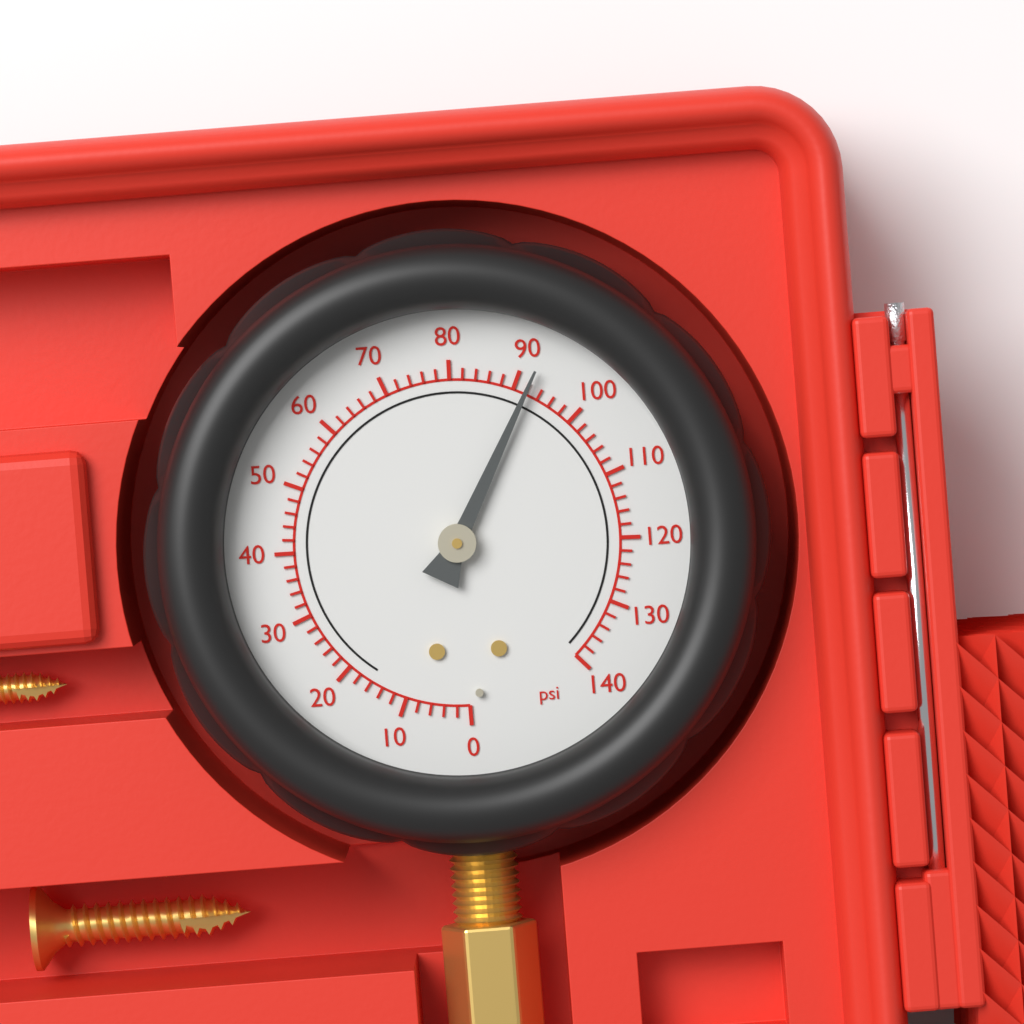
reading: 92 psi
